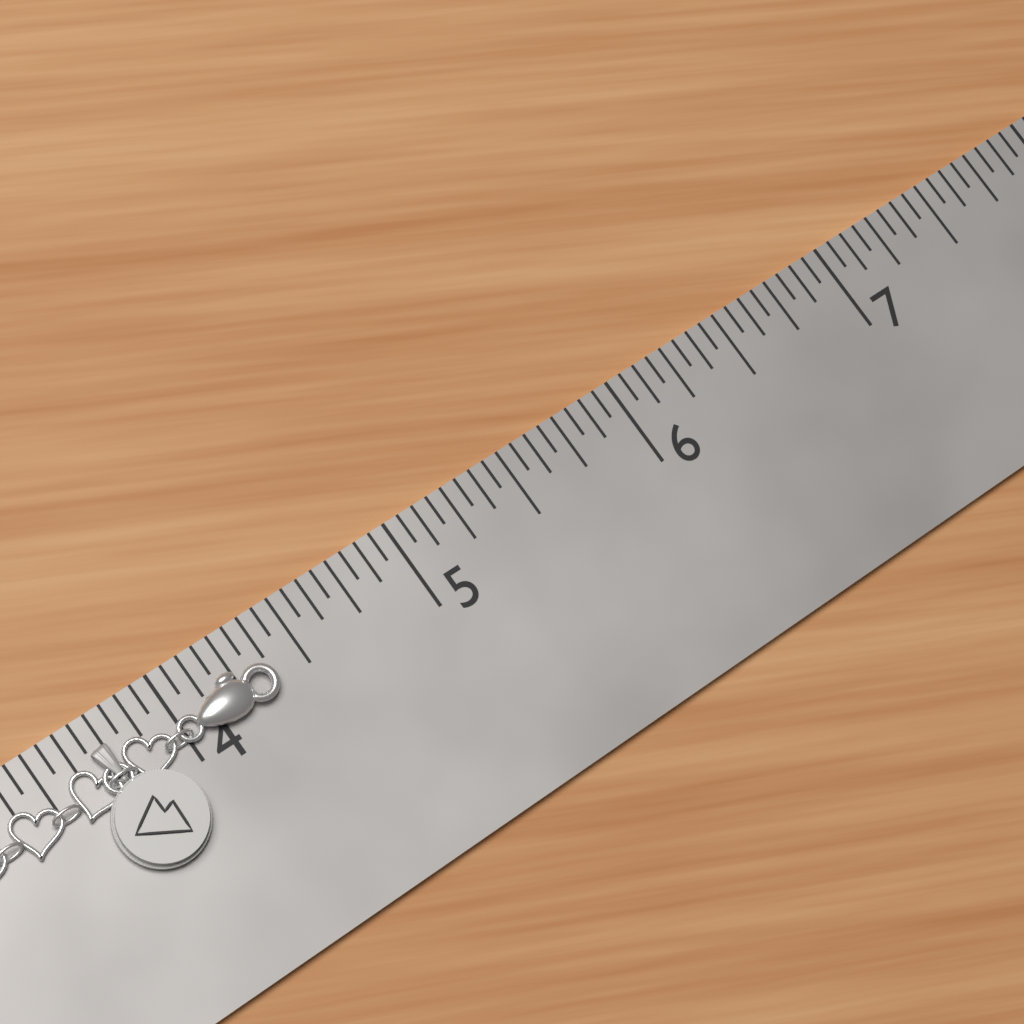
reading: 4.3750 in
